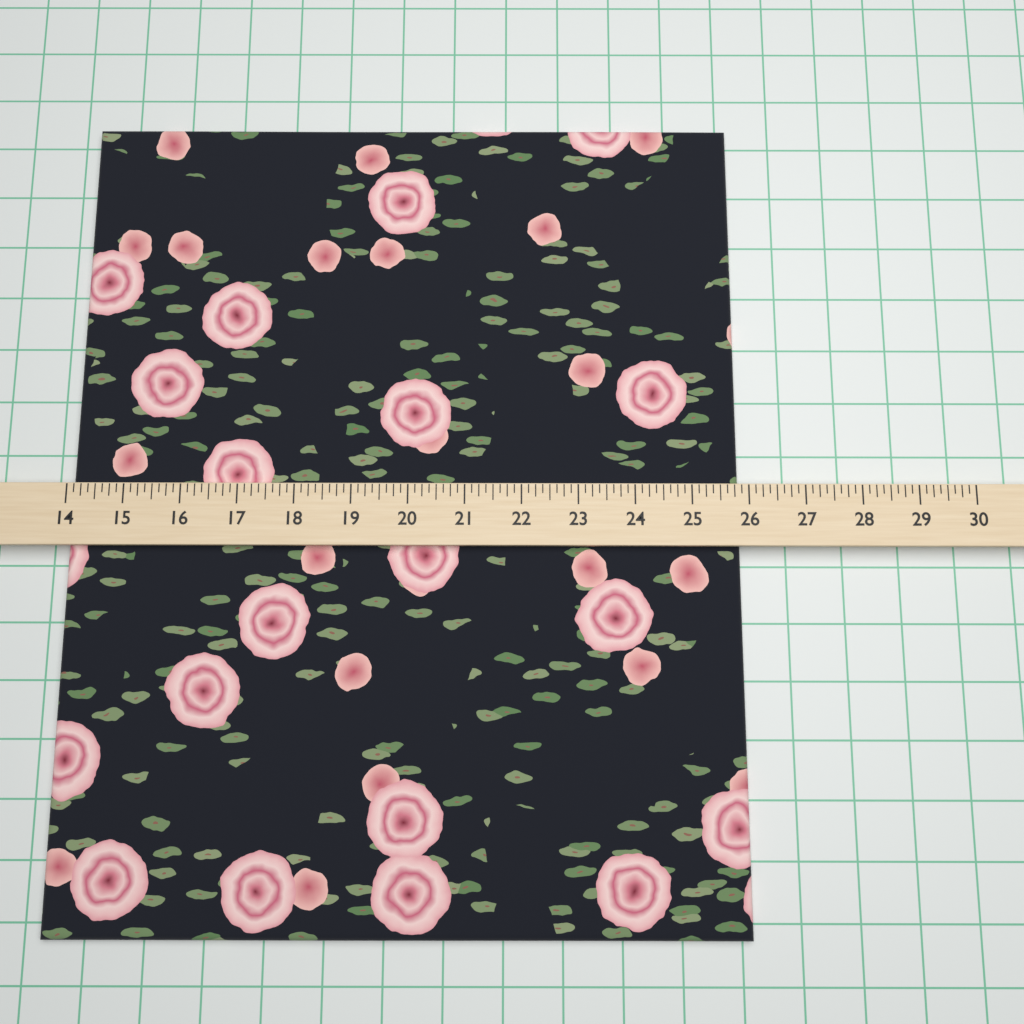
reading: 25.875 (no unit)
